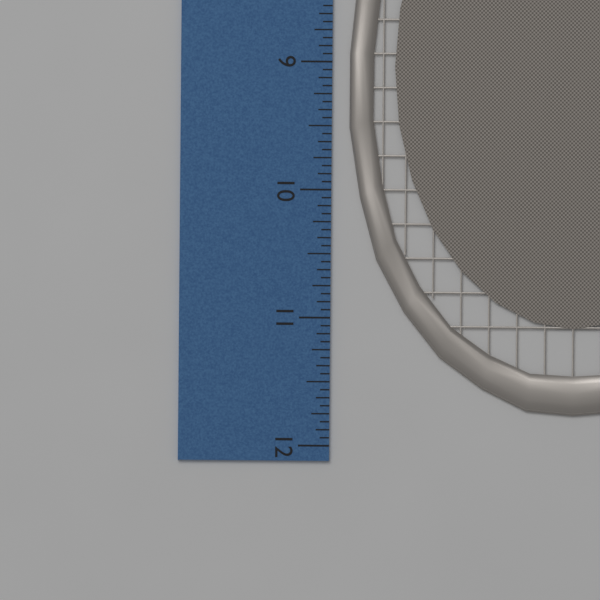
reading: 11.7500 inch
